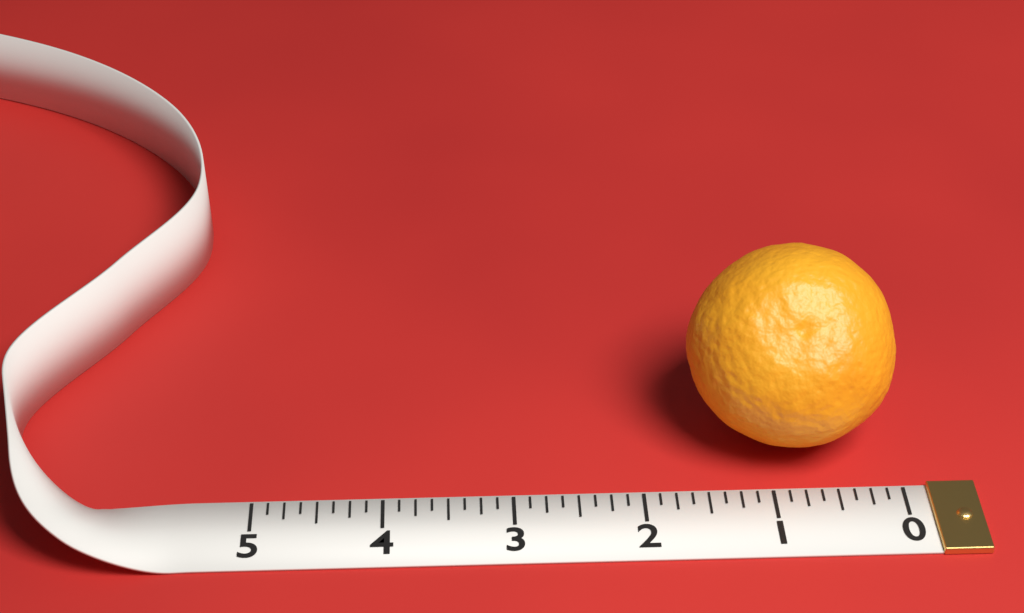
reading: 1.625 (no unit)
